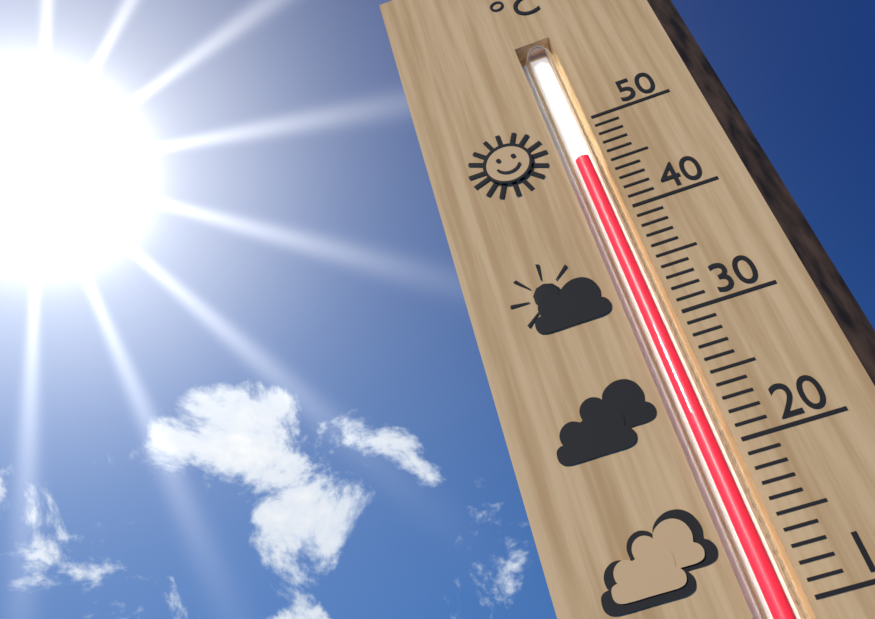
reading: 46 °C
